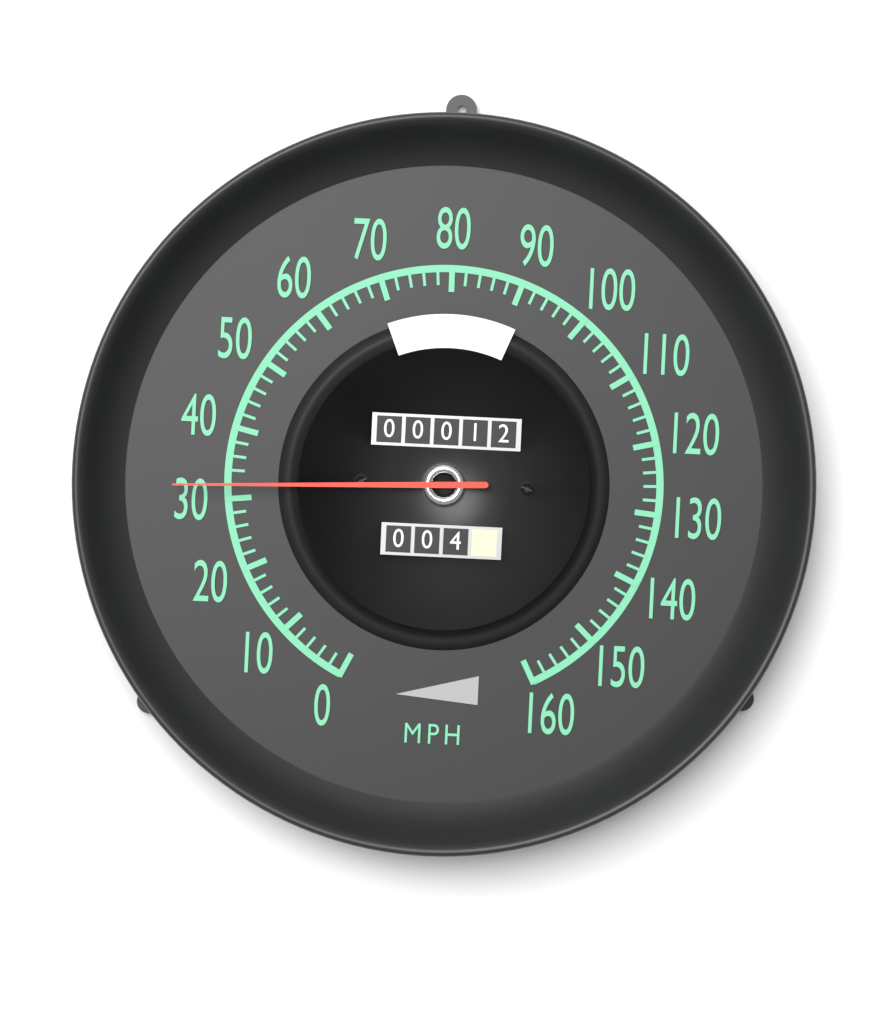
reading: 32 mph
